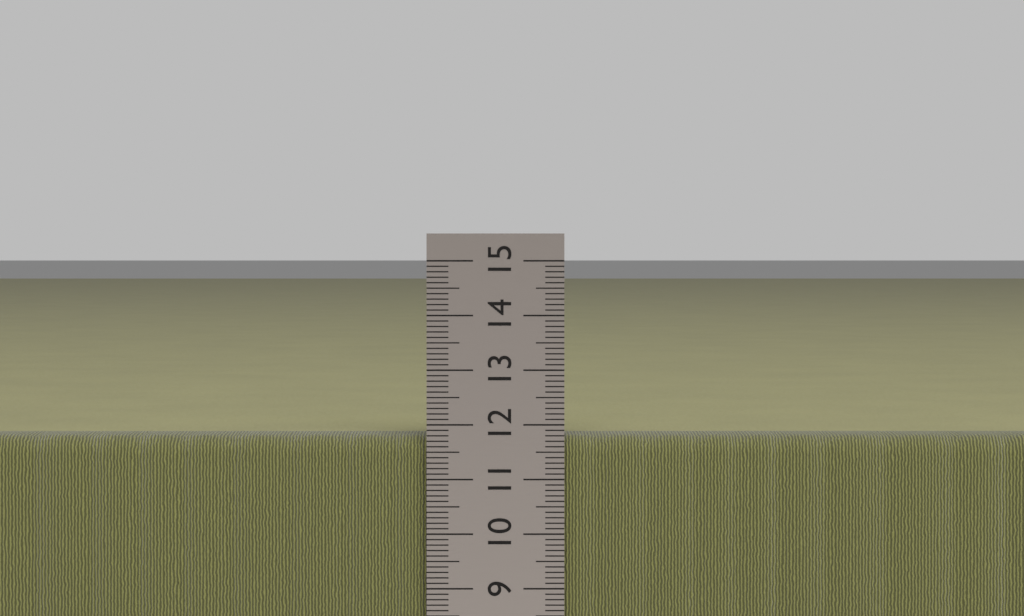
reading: 11.8 cm
